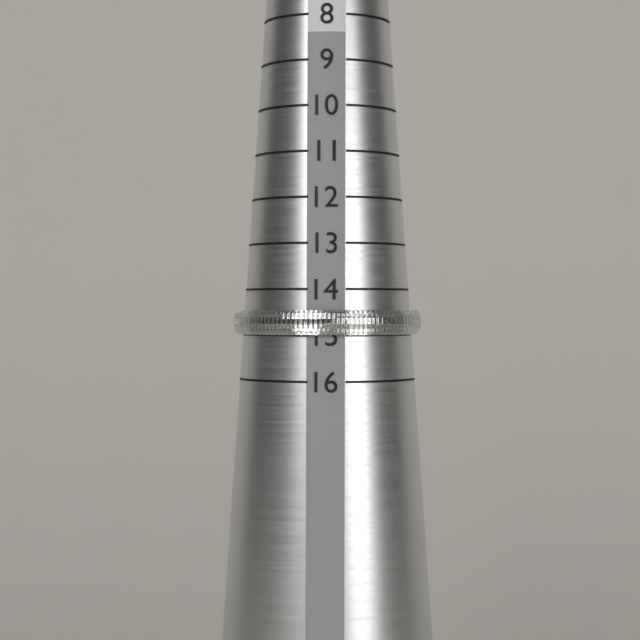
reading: 15 (no unit)
